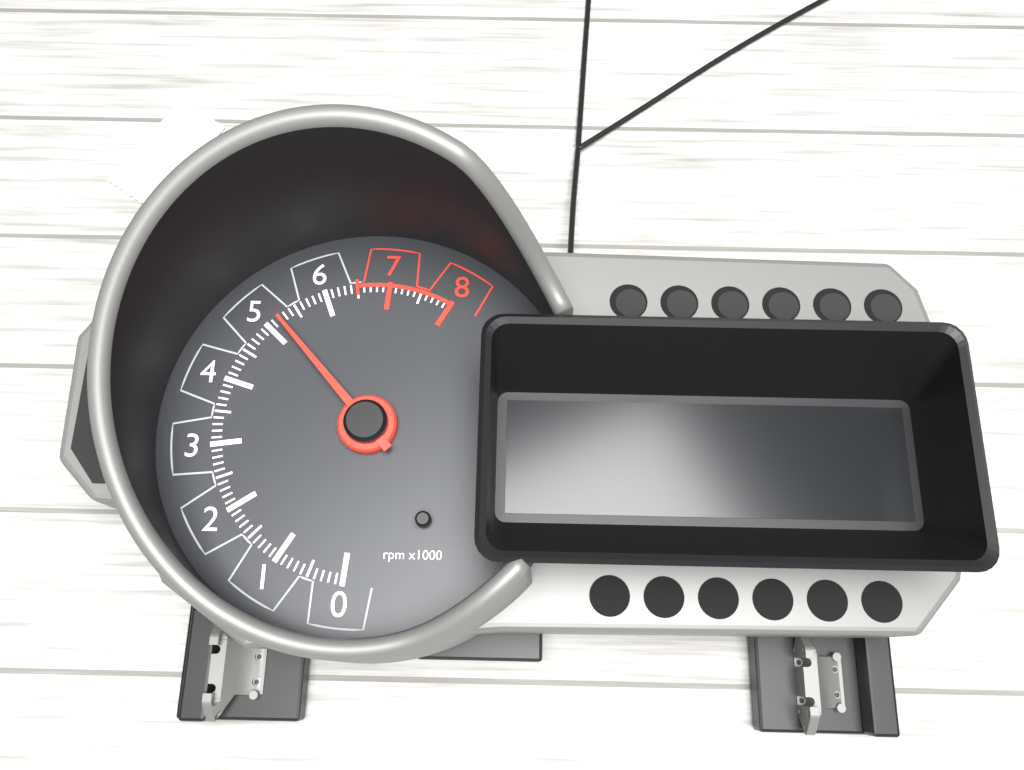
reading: 5200 rpm
